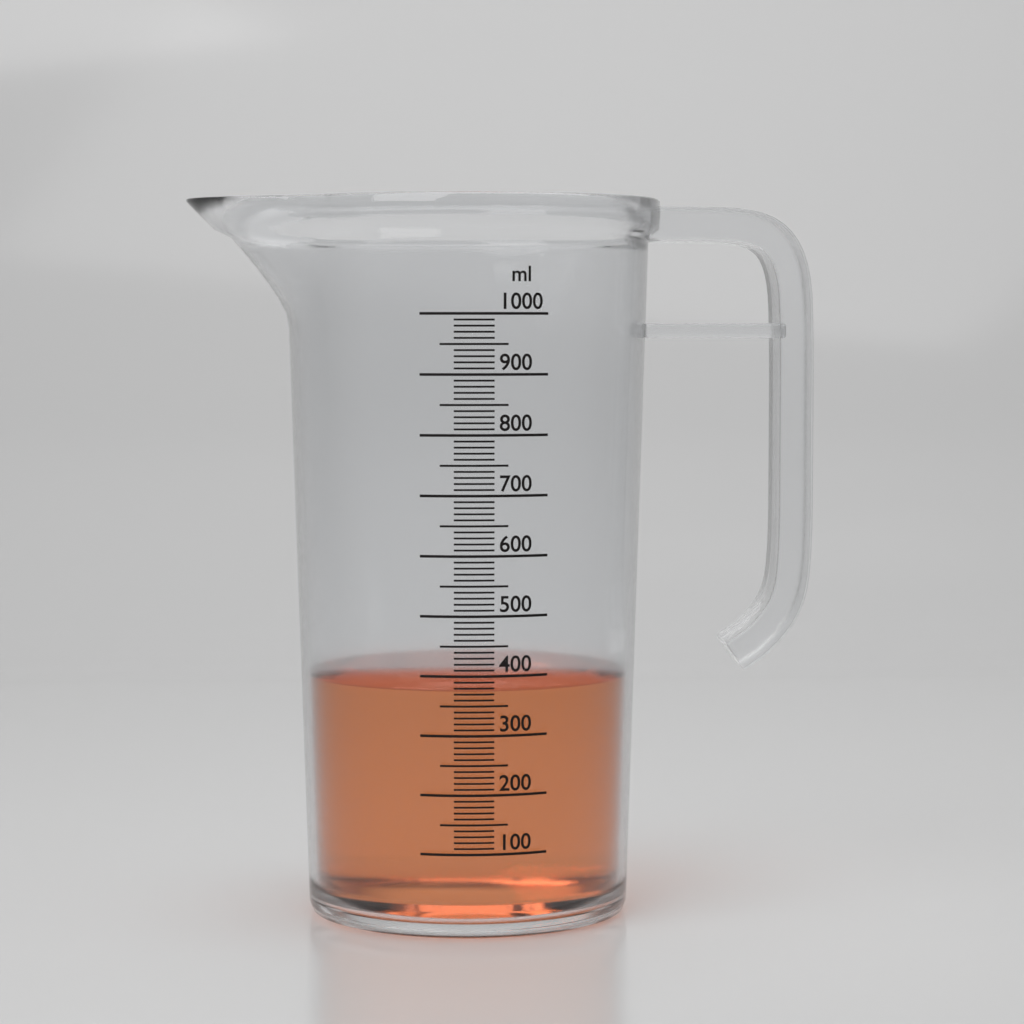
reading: 380 ml
